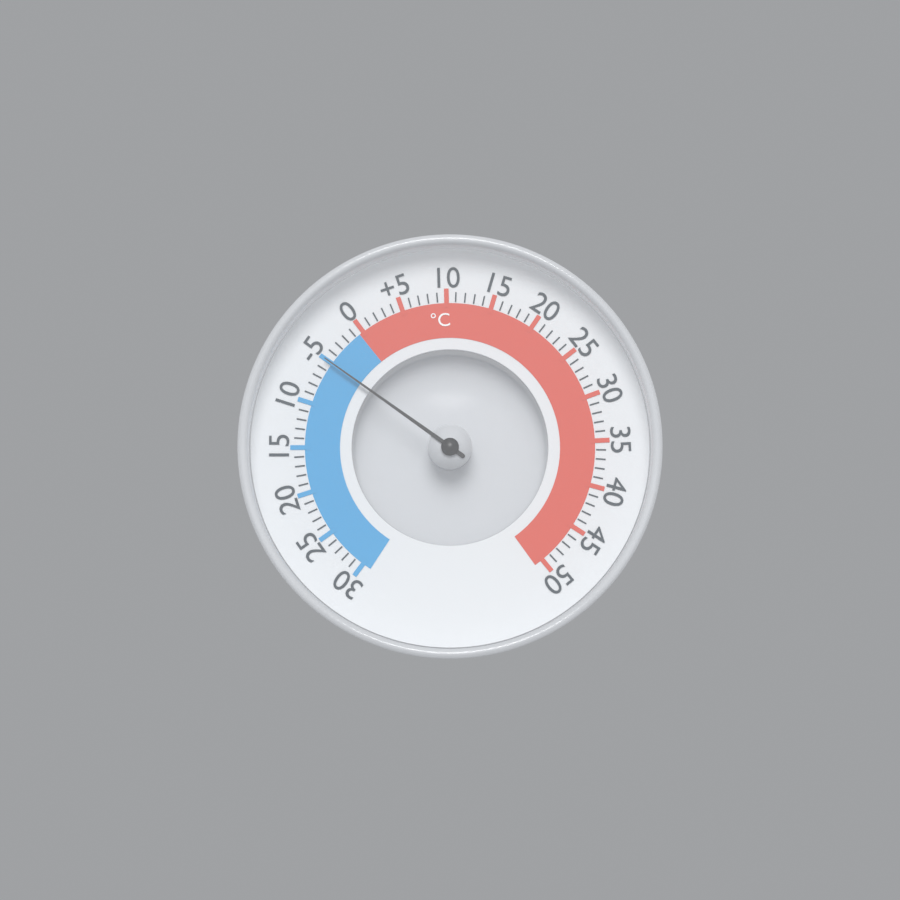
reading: -5 °C
